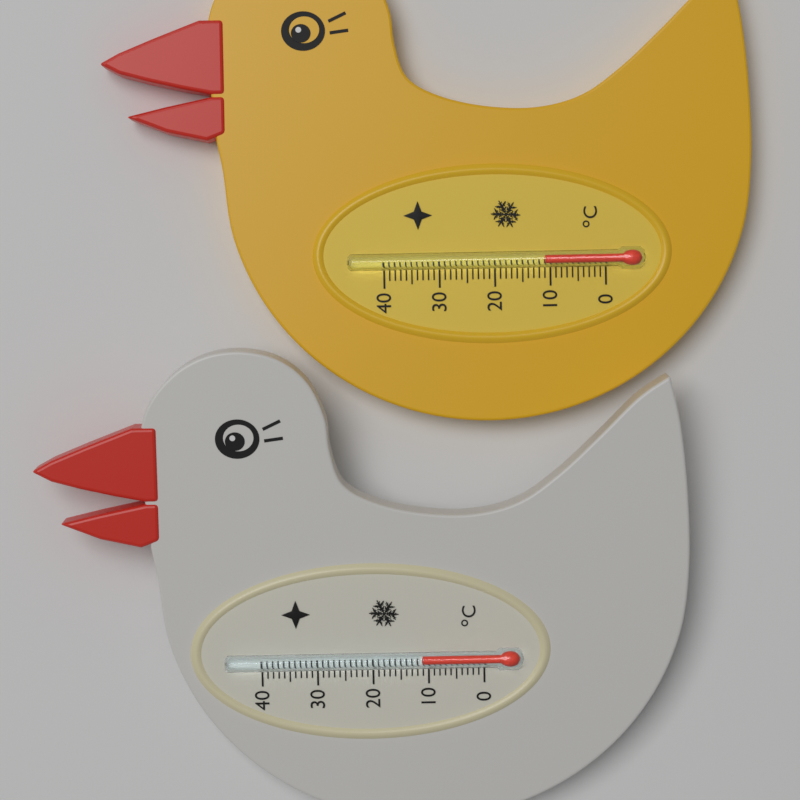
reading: 11 °C
